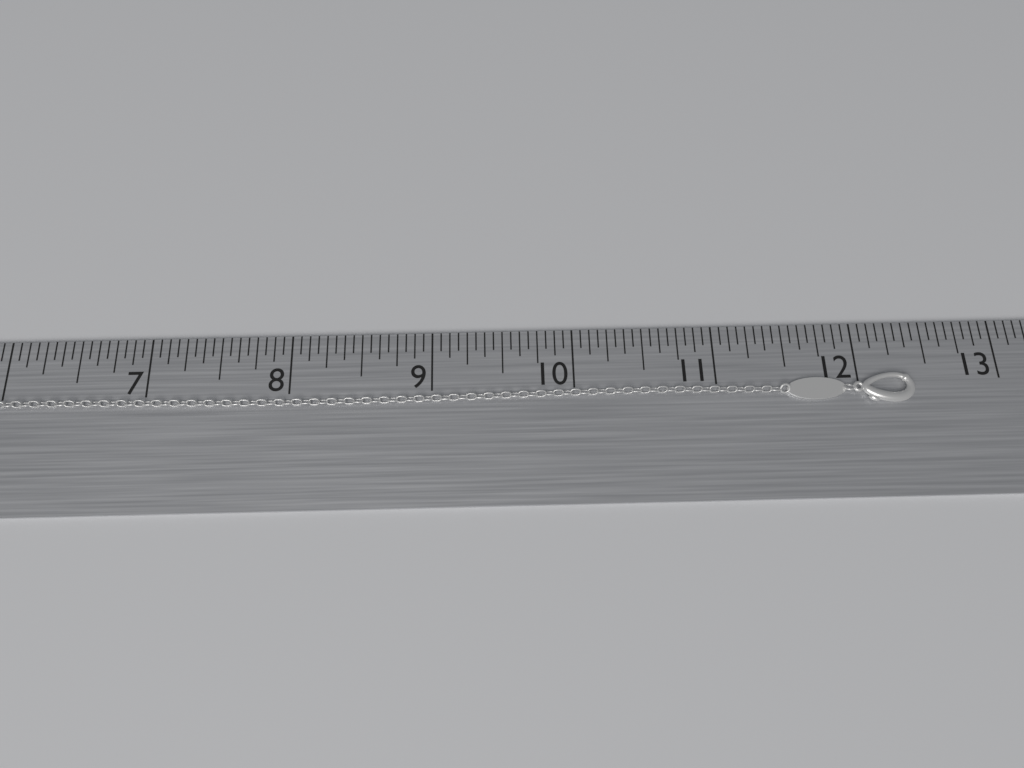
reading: 12.3750 in
